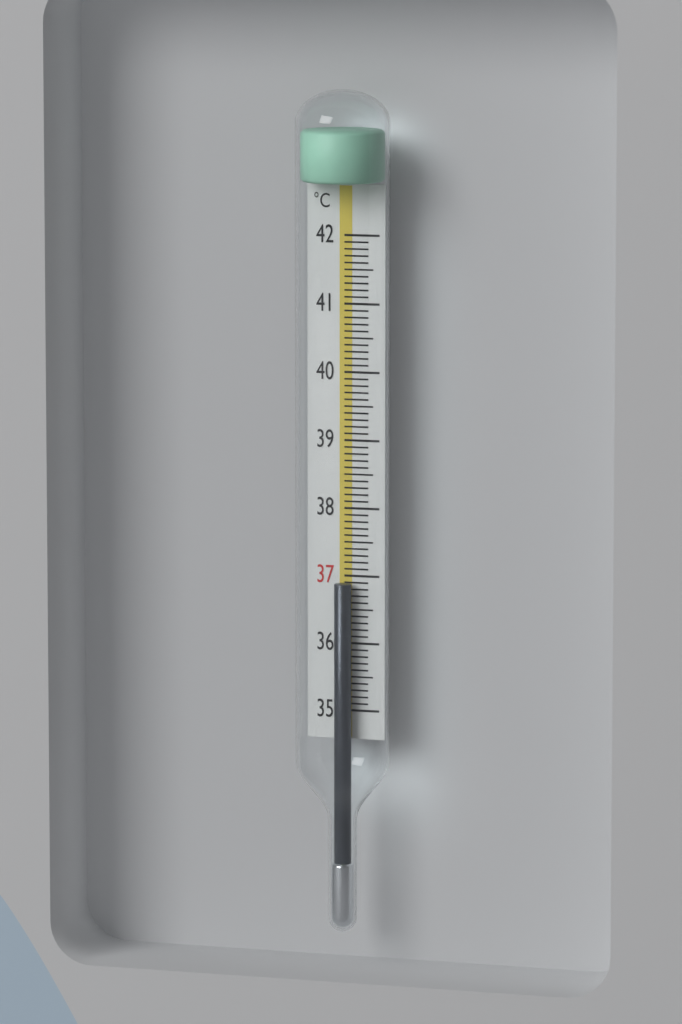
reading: 36.9 °C
